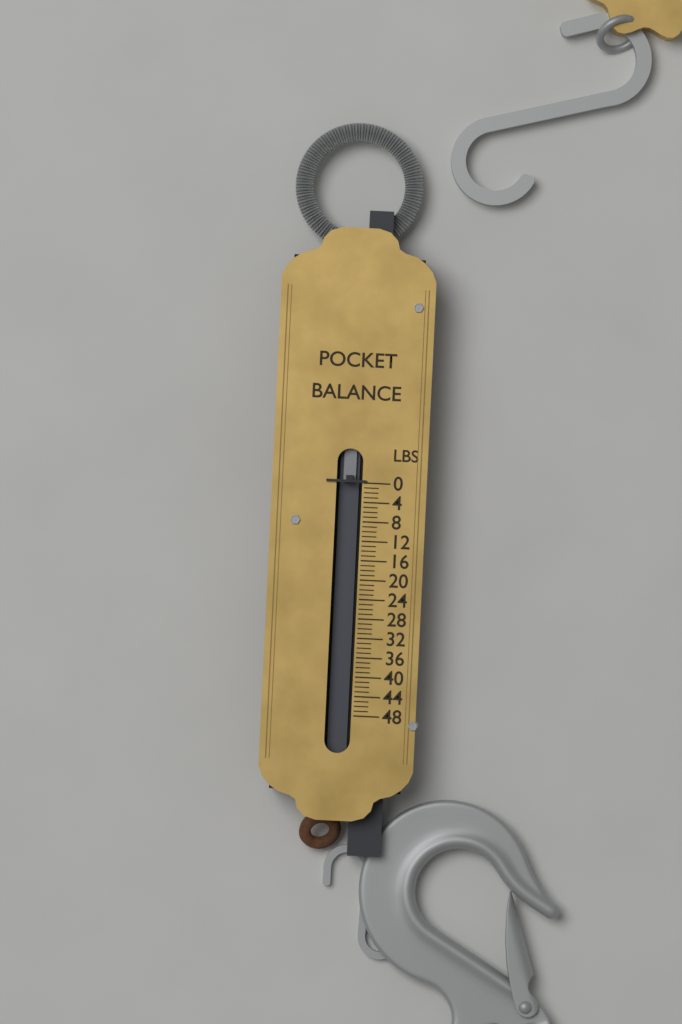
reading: 0 lbs
